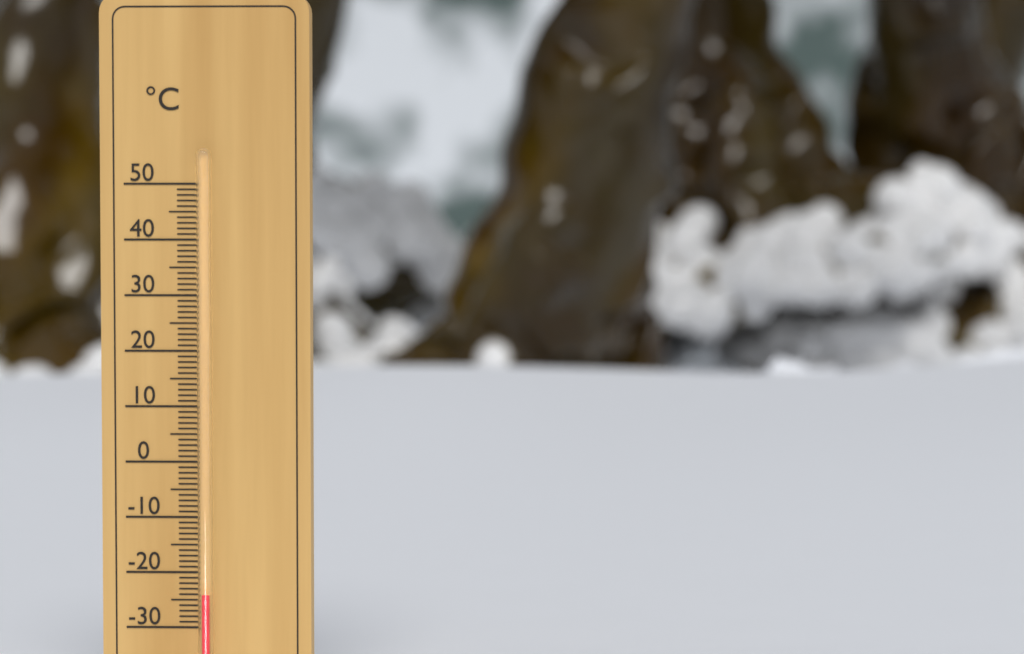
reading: -24 °C
